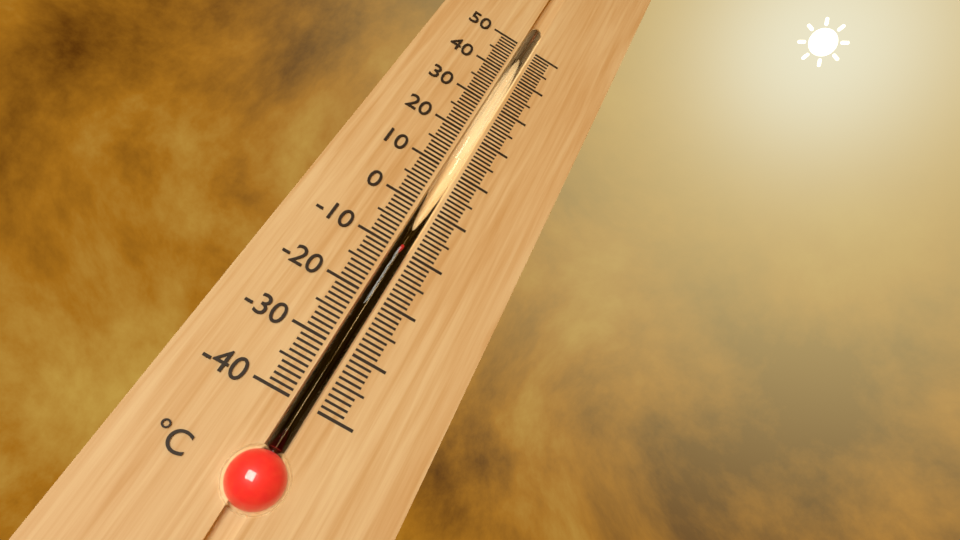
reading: -9 °C
